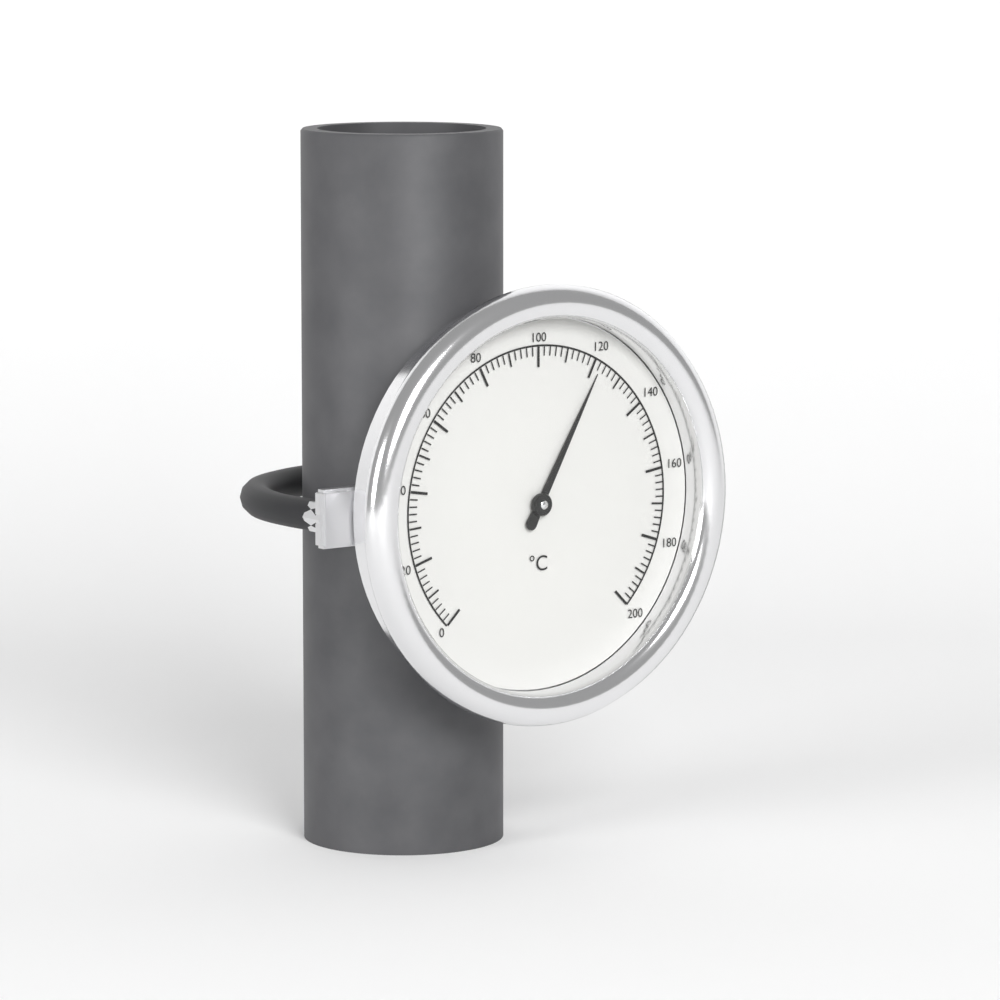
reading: 122 °C
